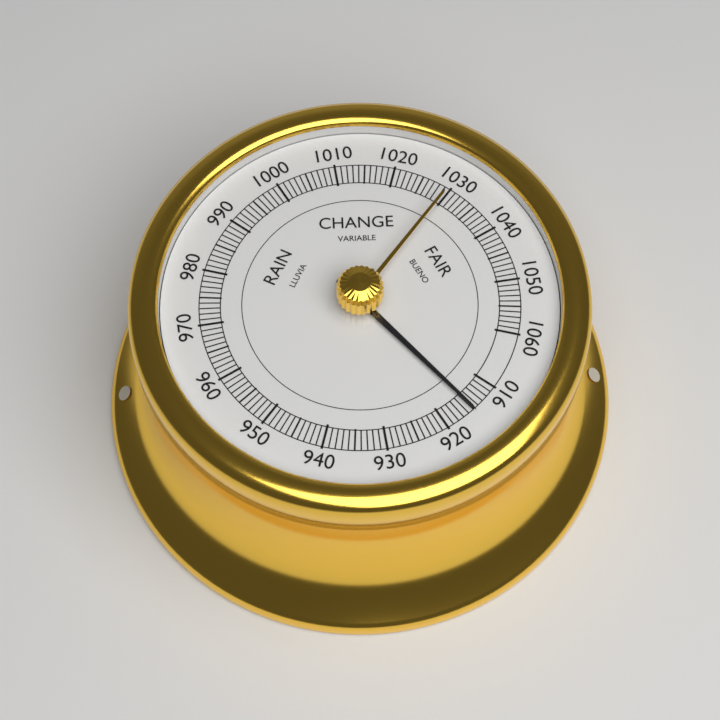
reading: 915 (no unit)
